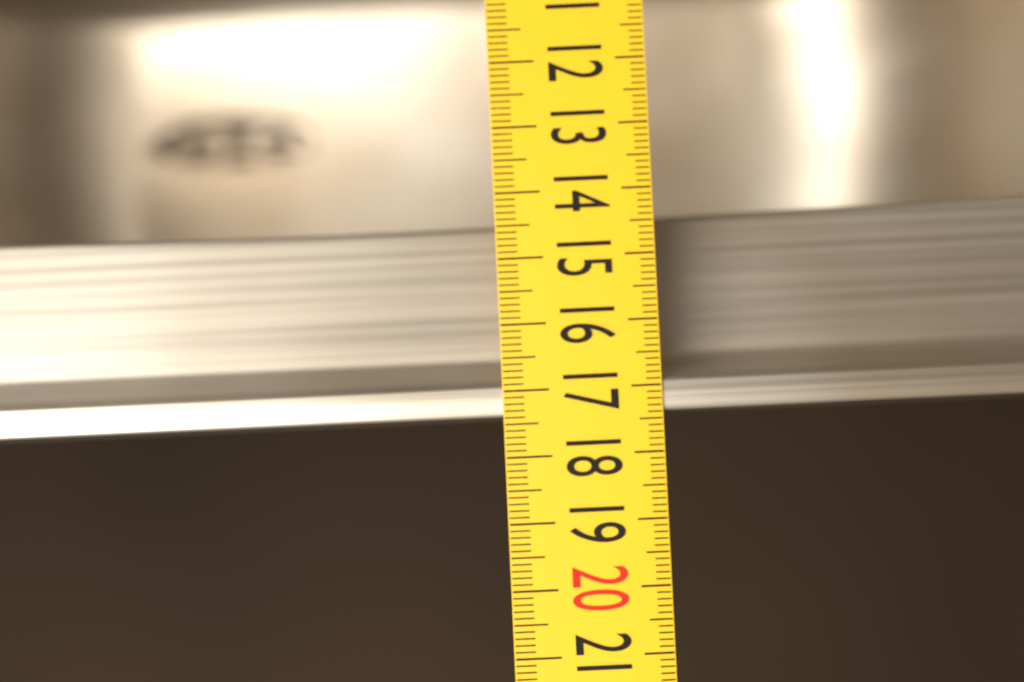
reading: 17.4 (no unit)
